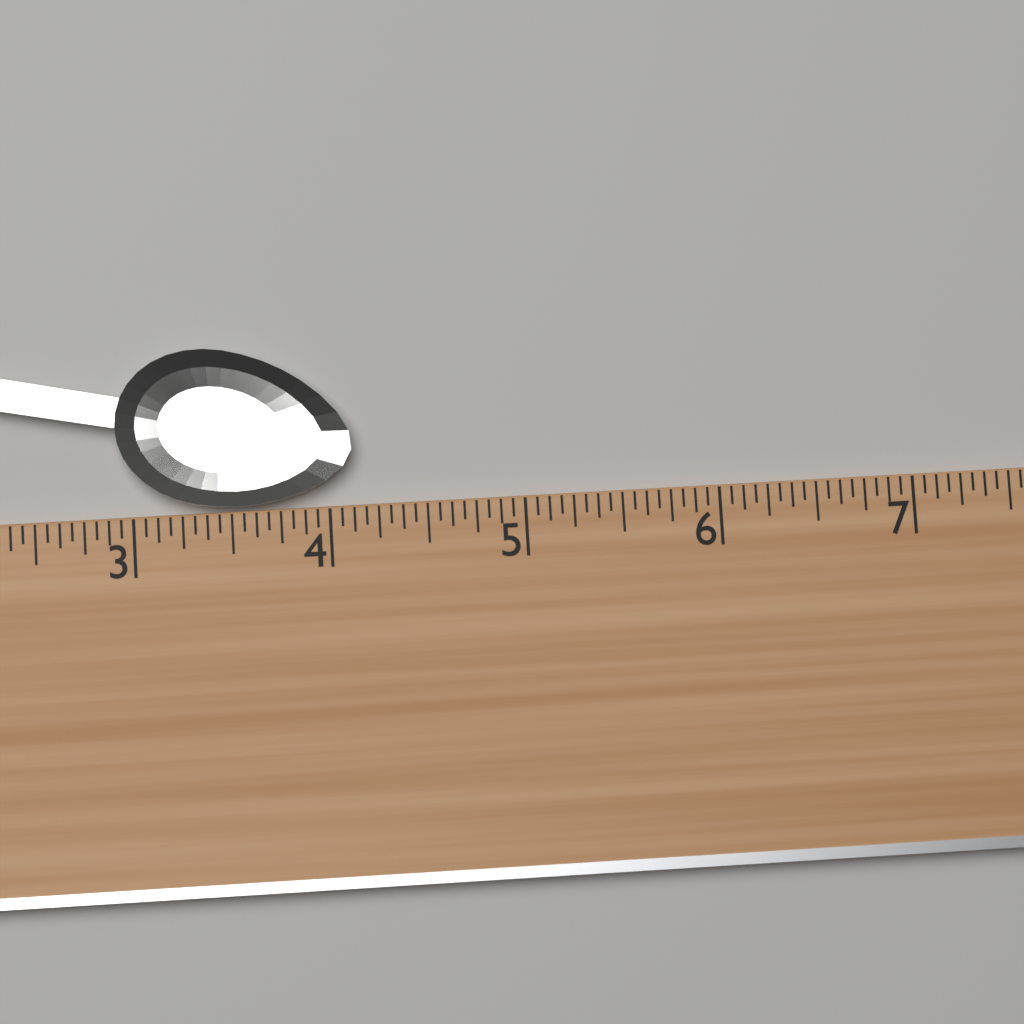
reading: 4.1250 (no unit)
